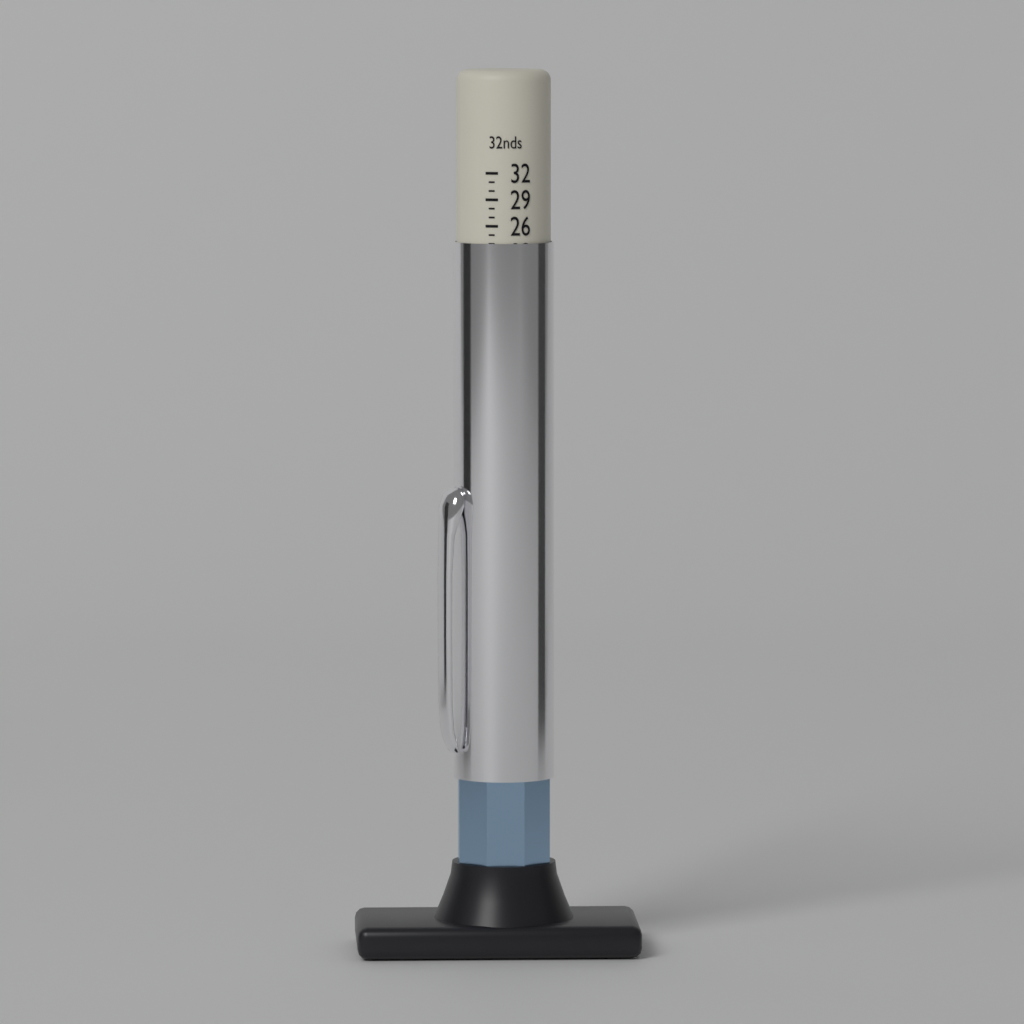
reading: 24 32nds
